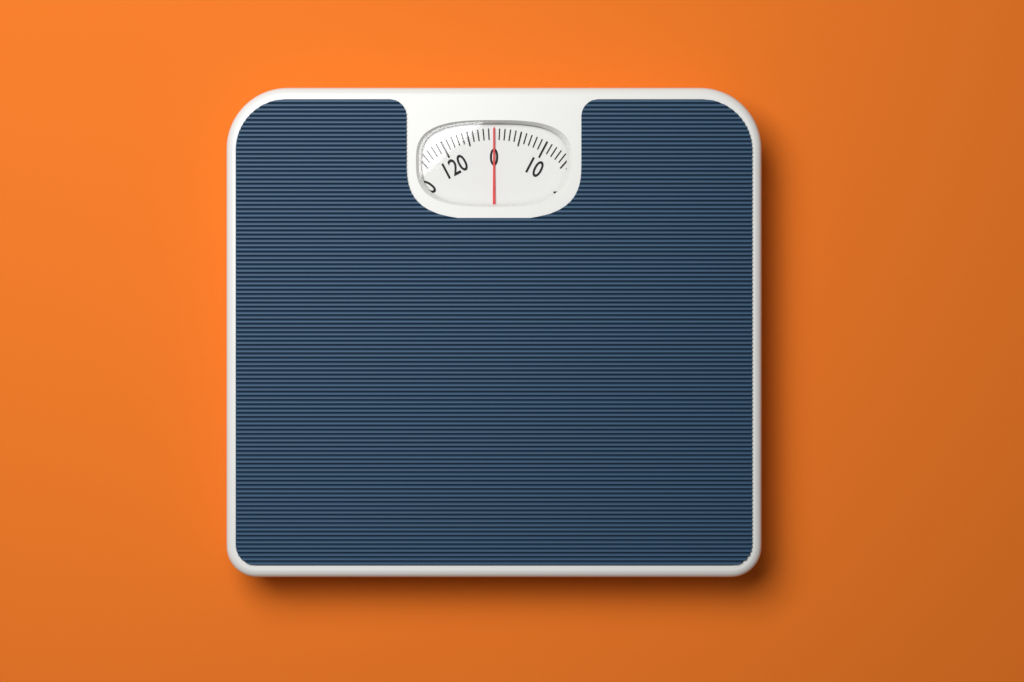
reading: 0 (no unit)
